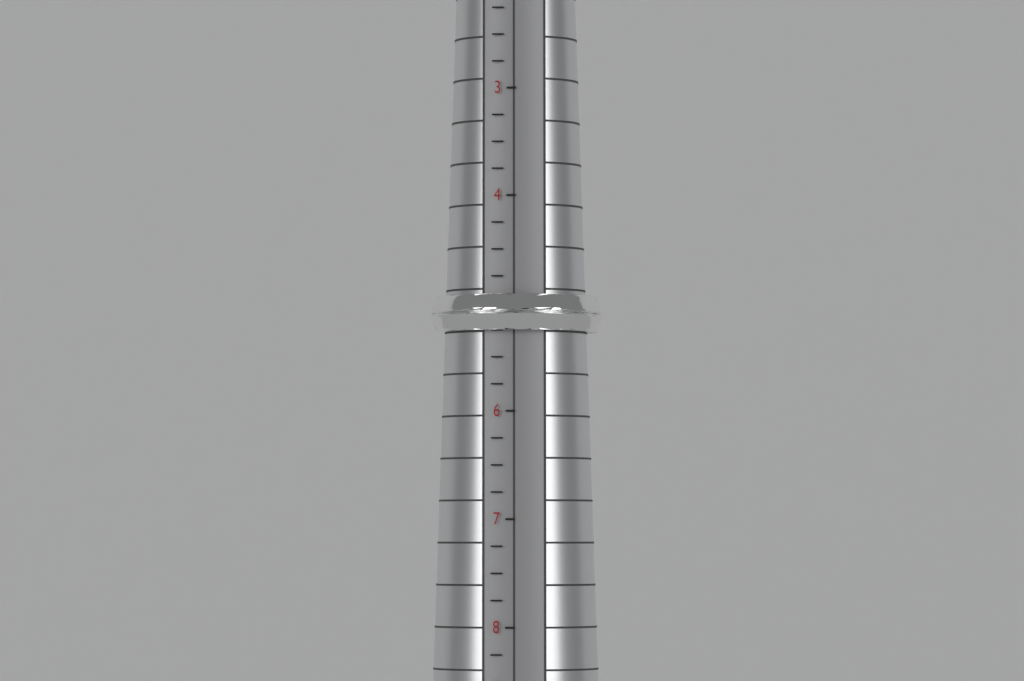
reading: 5.25 (no unit)
